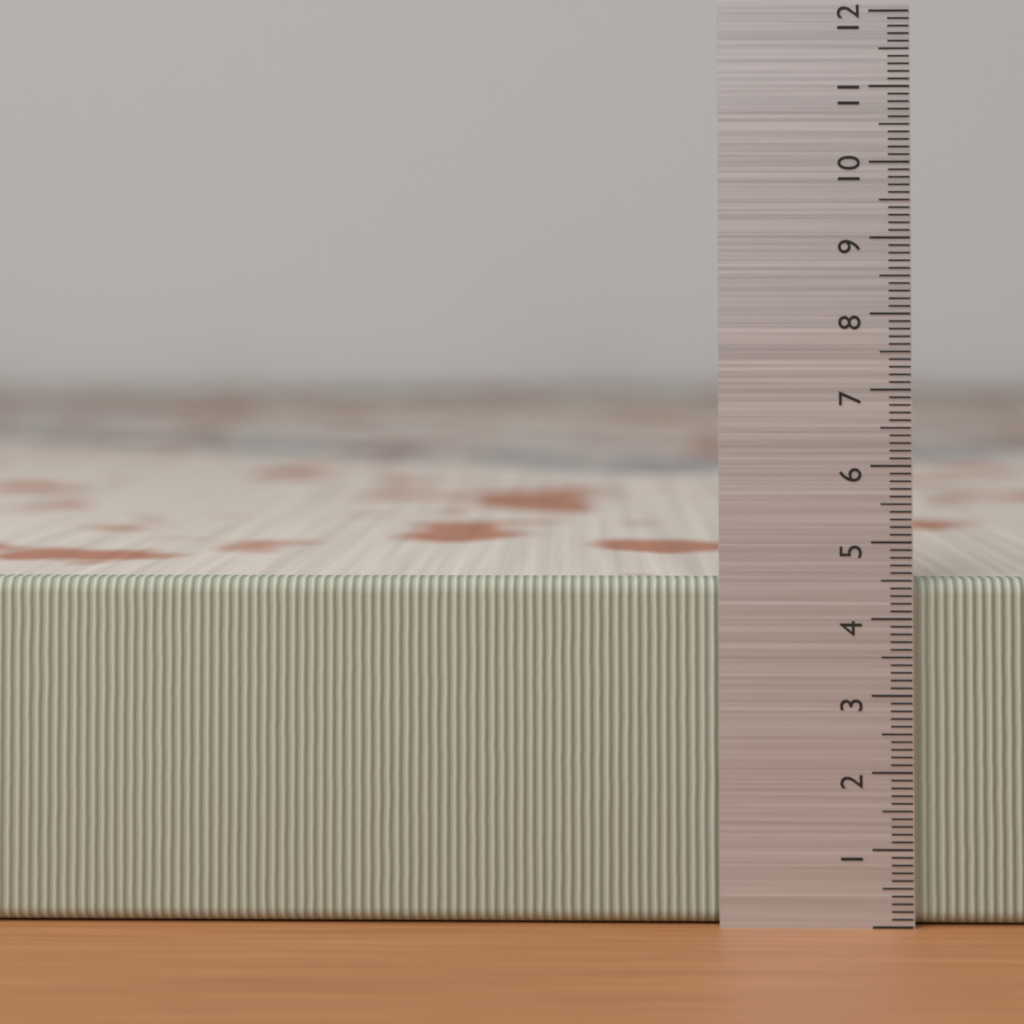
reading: 4.5 (no unit)
